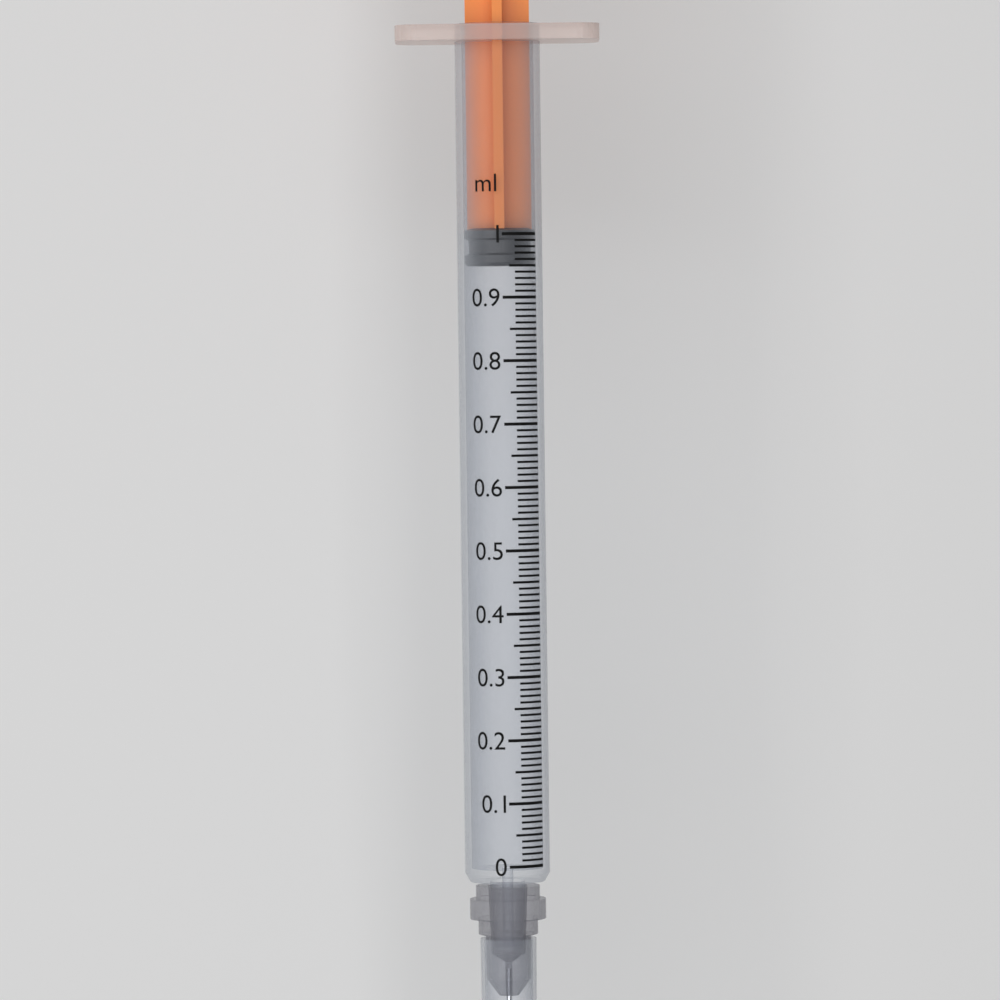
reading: 0.95 ml
